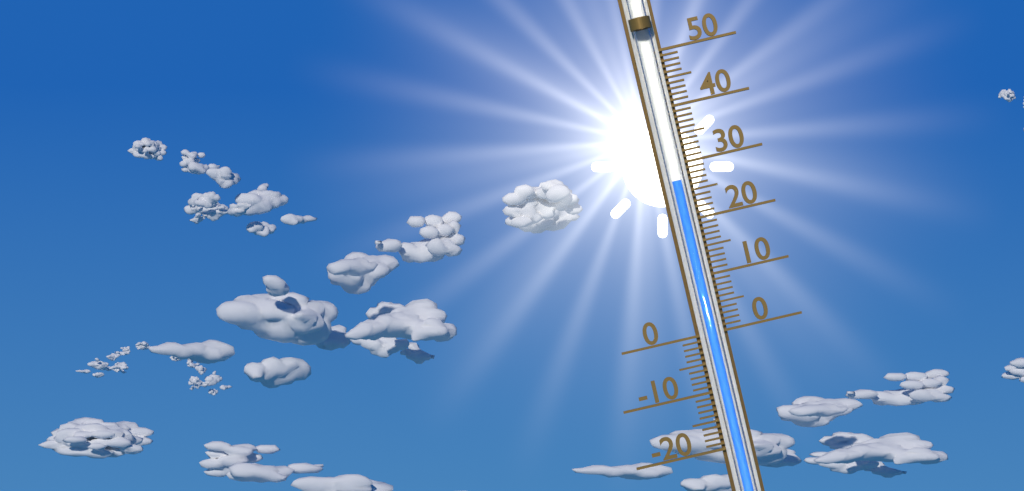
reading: 27 (no unit)
